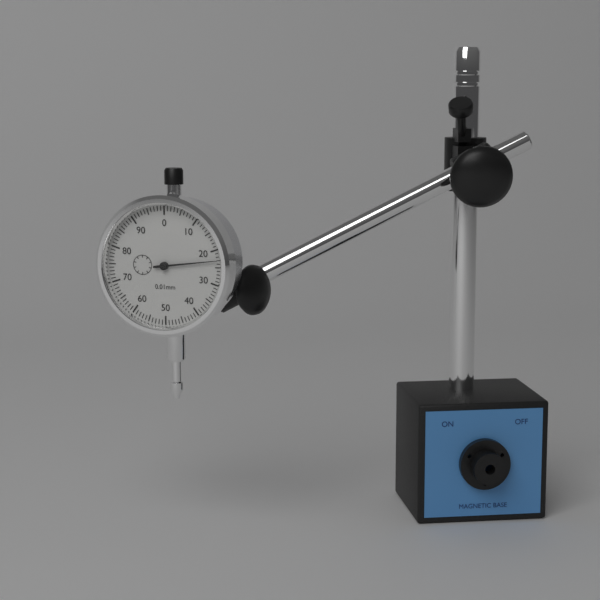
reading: 0.23 mm
